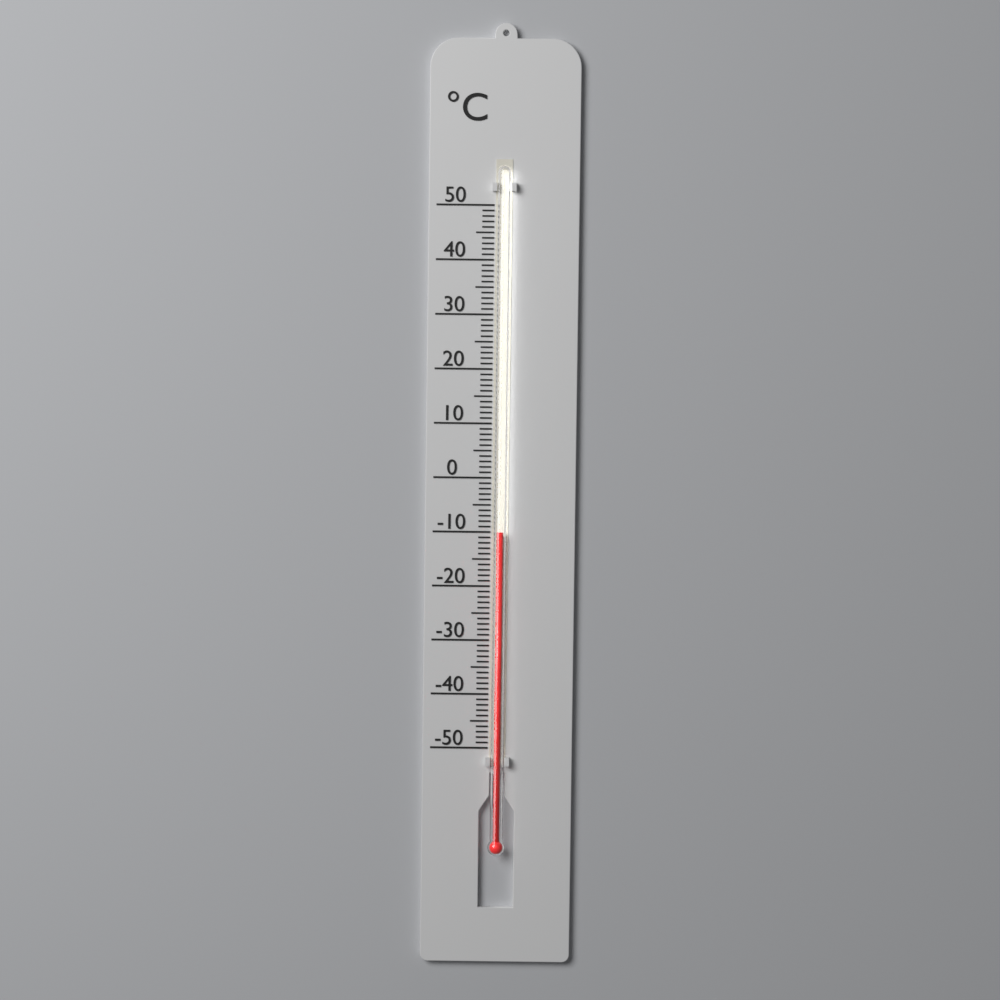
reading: -10 °C
